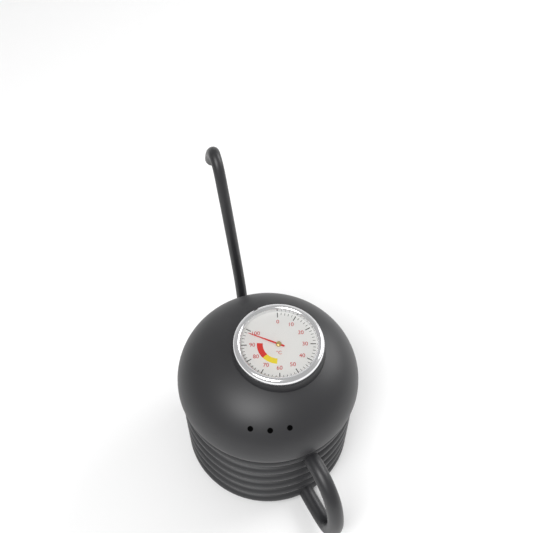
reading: 98 °C
